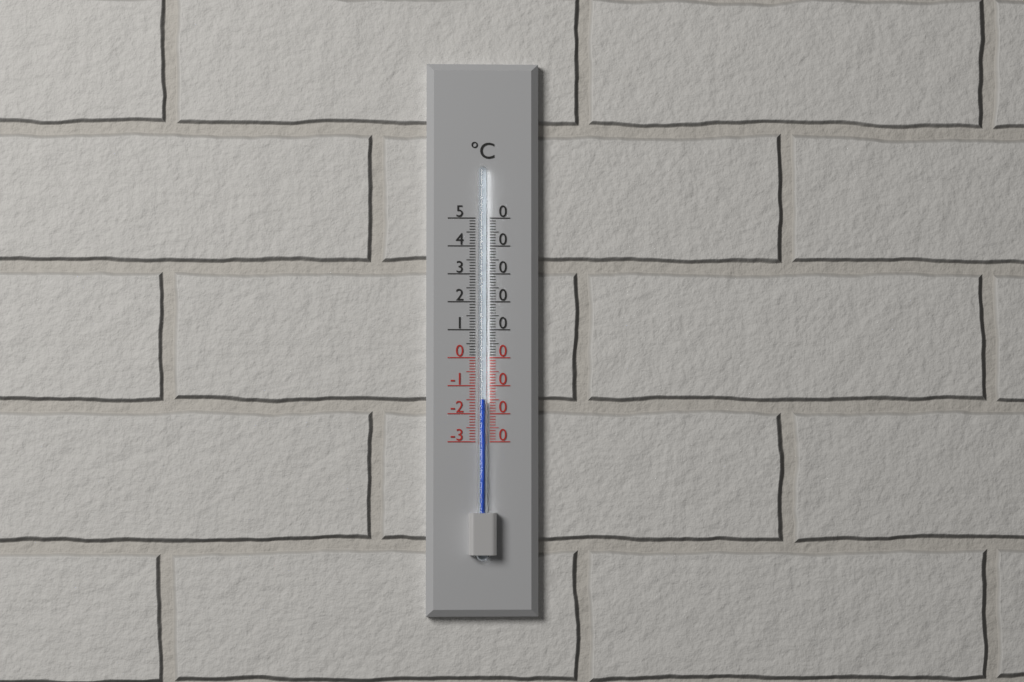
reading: -15 °C
